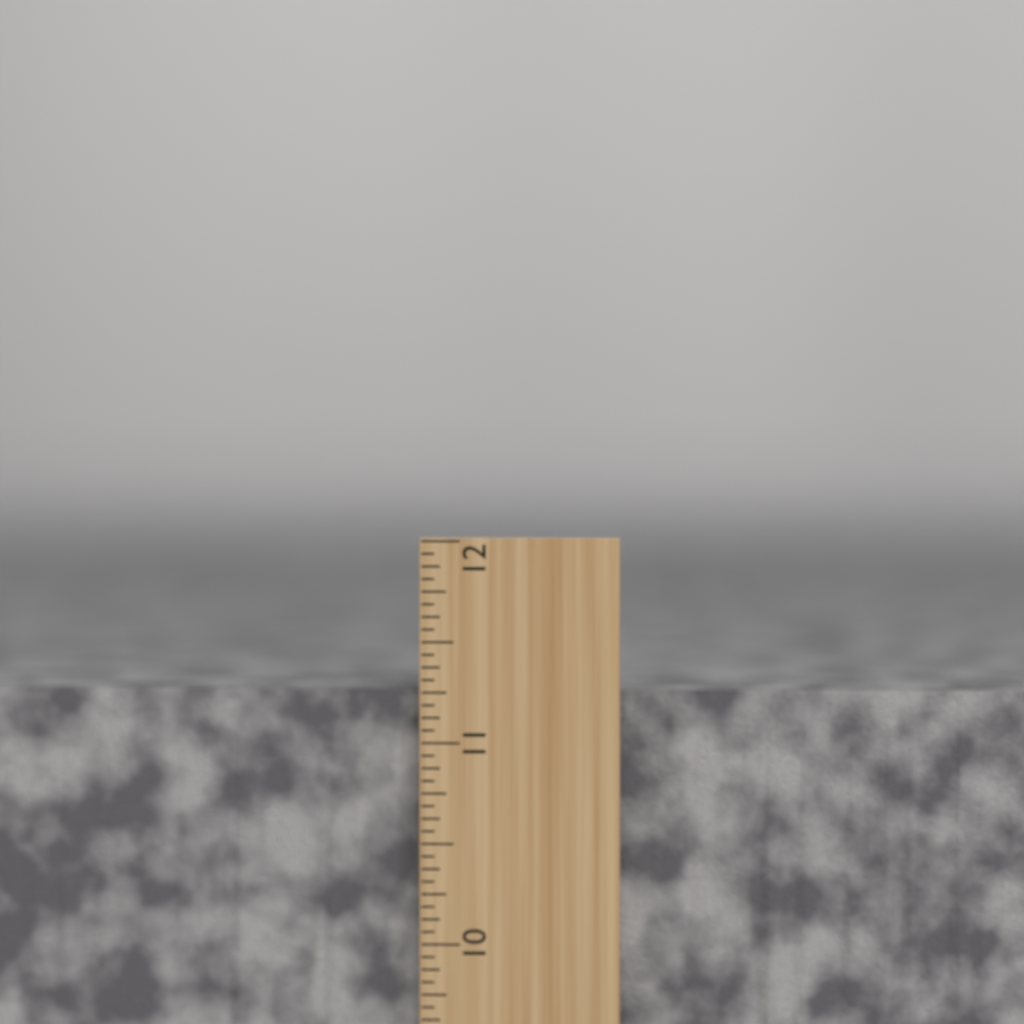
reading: 11.2500 inch
